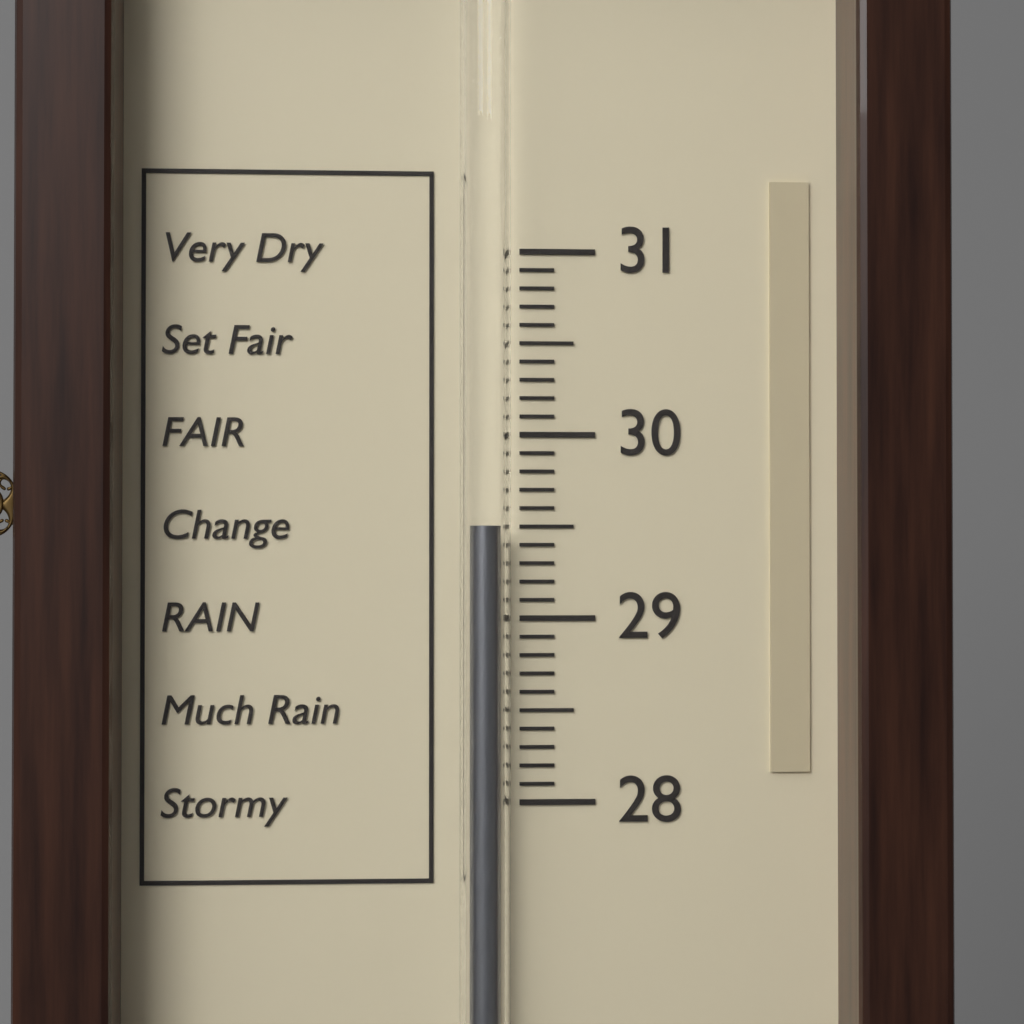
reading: 29.5 (no unit)
